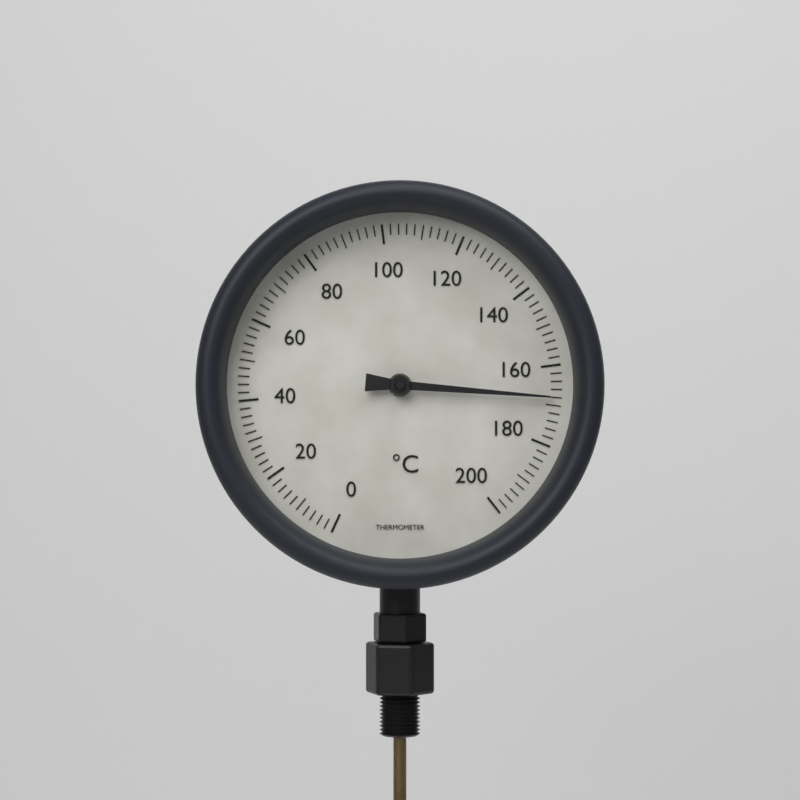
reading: 168 °C
